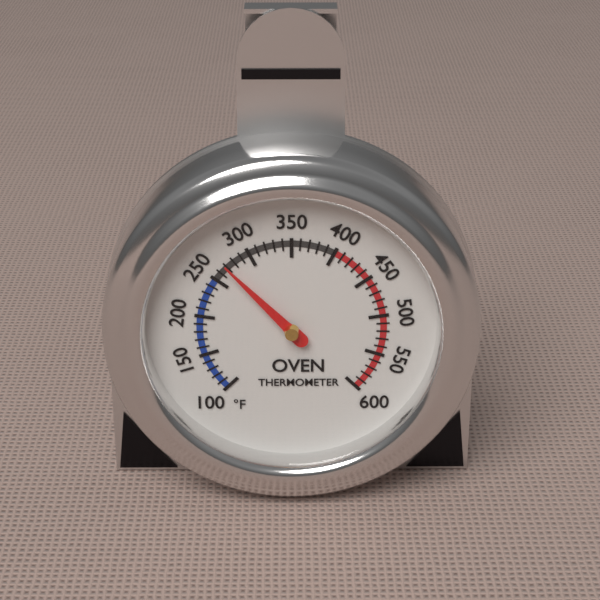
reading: 270 °F
